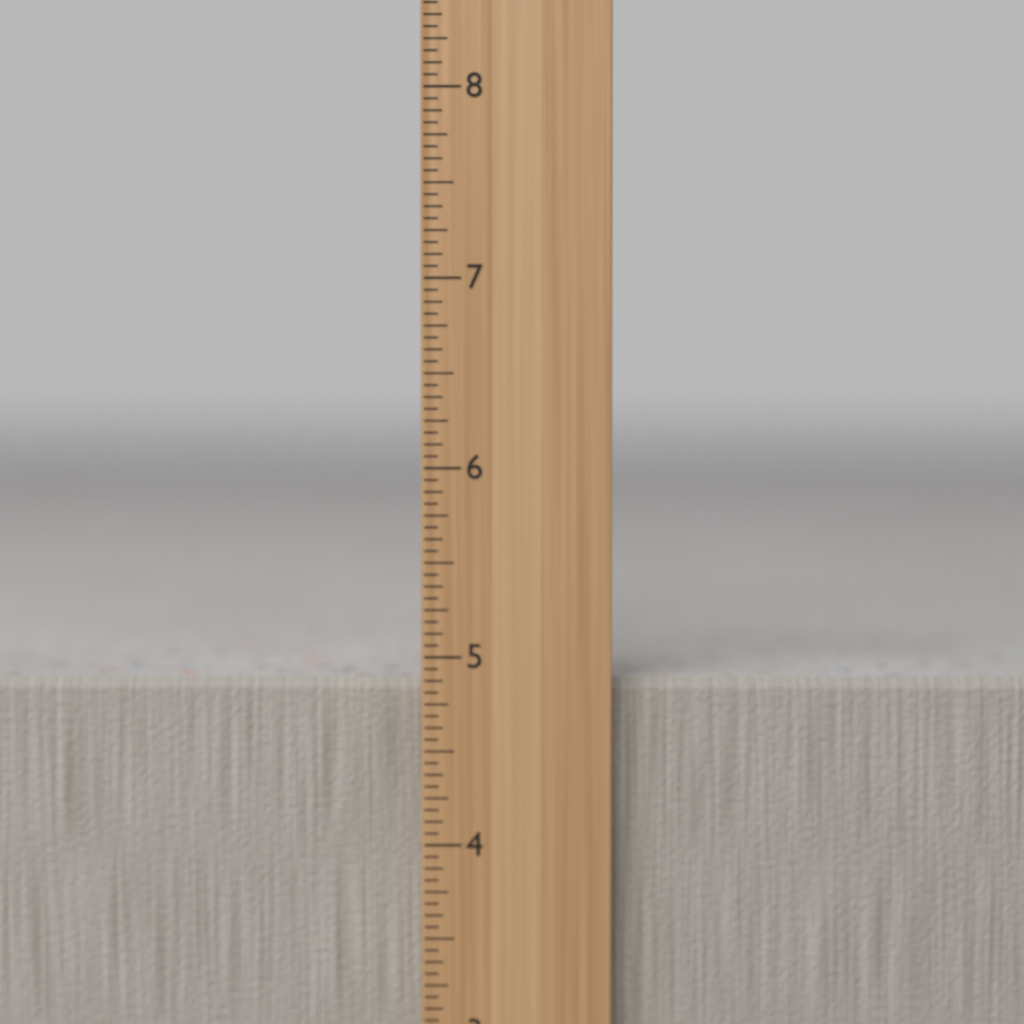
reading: 4.8750 in
